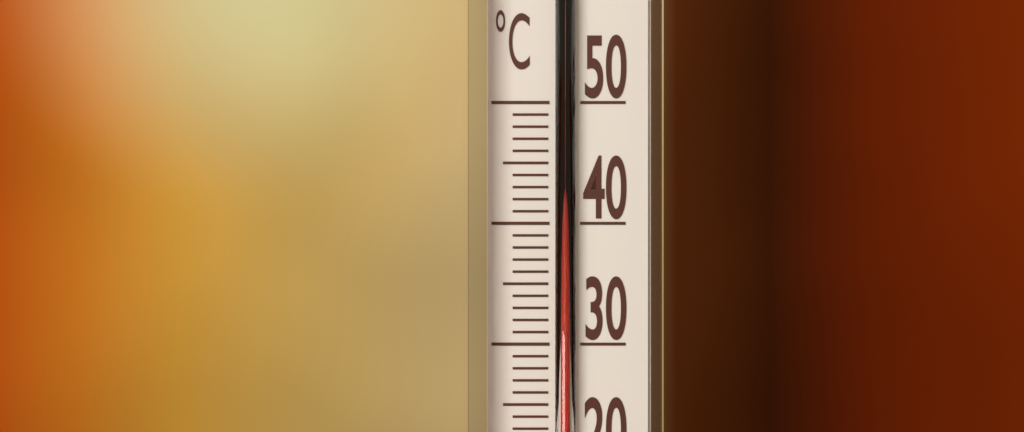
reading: 41.8 °C
